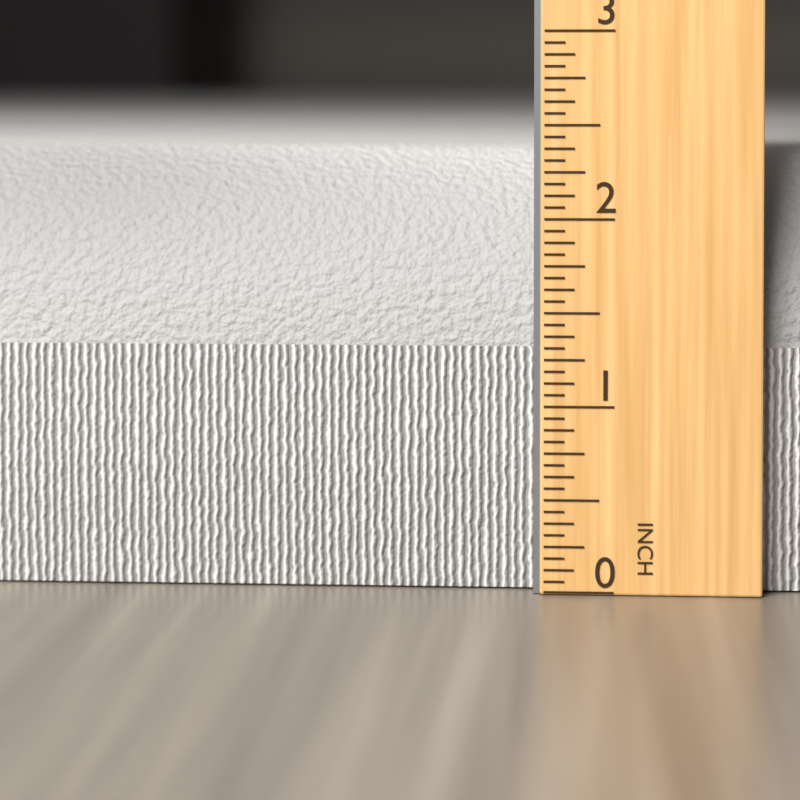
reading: 2.3750 in
